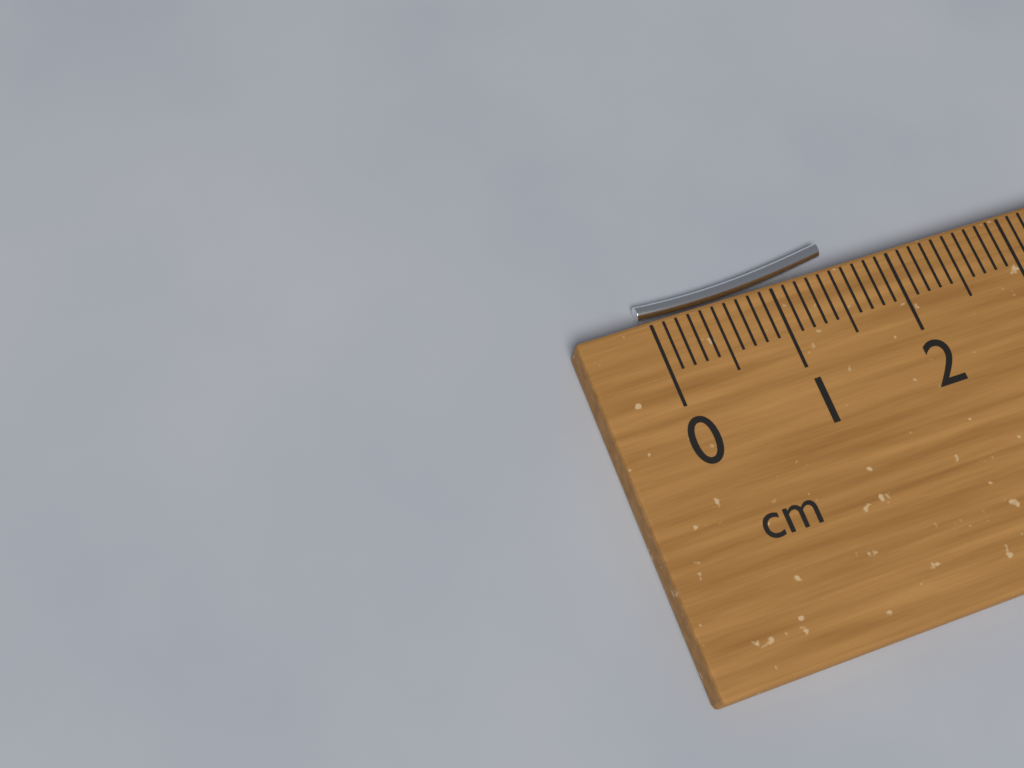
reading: 1.6 cm
